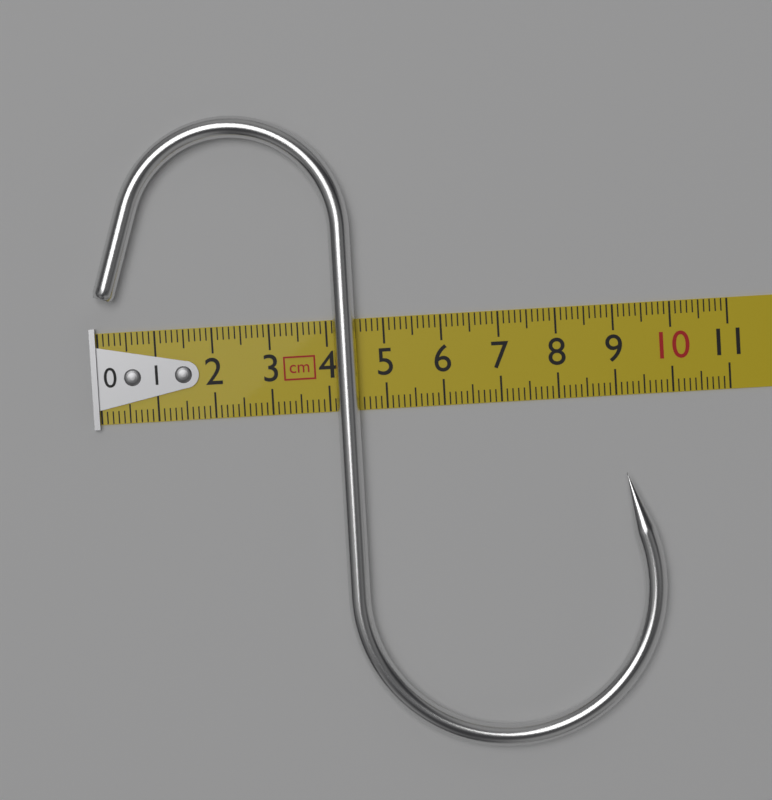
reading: 9.7 cm
